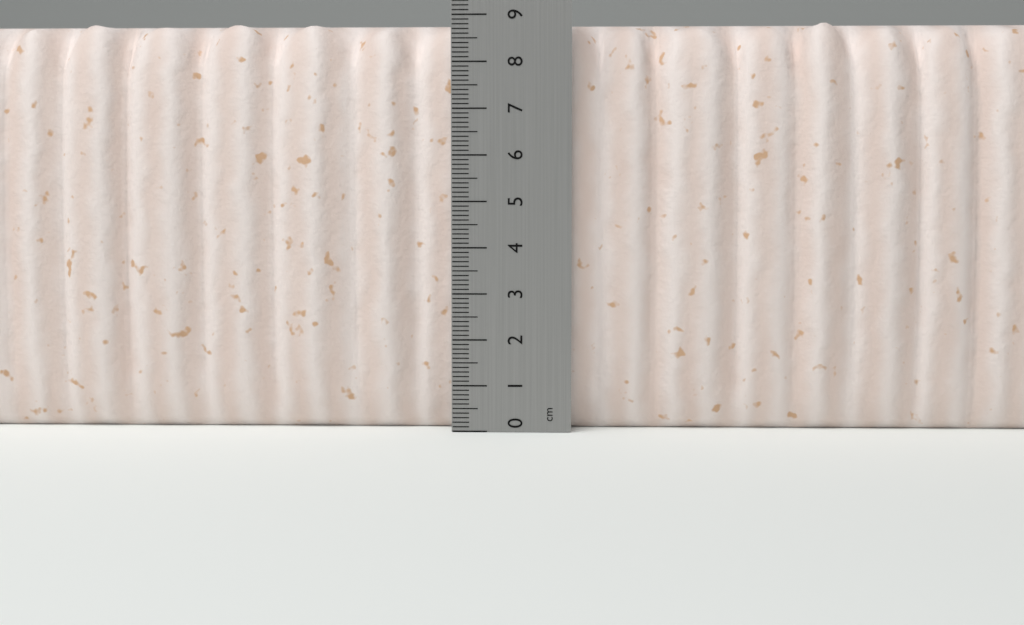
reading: 8.9 cm
